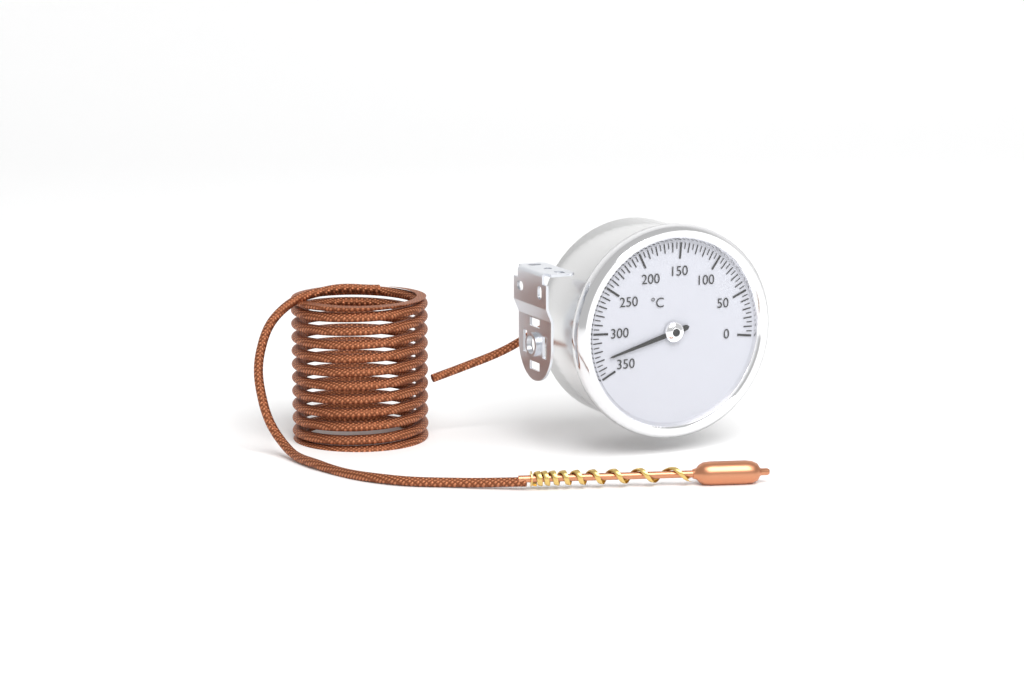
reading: 330 °C
